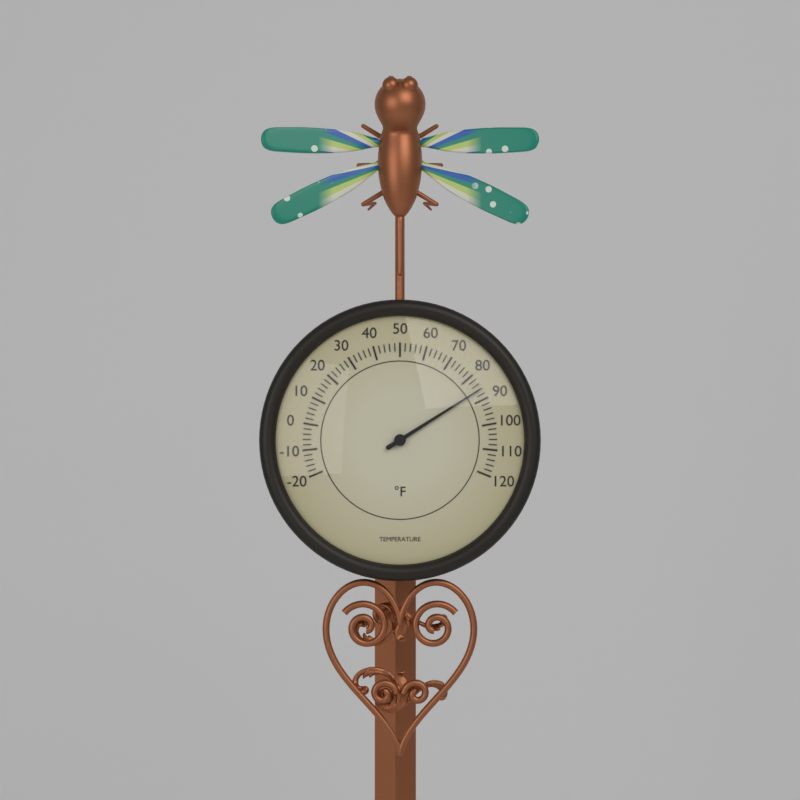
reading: 86 °F
